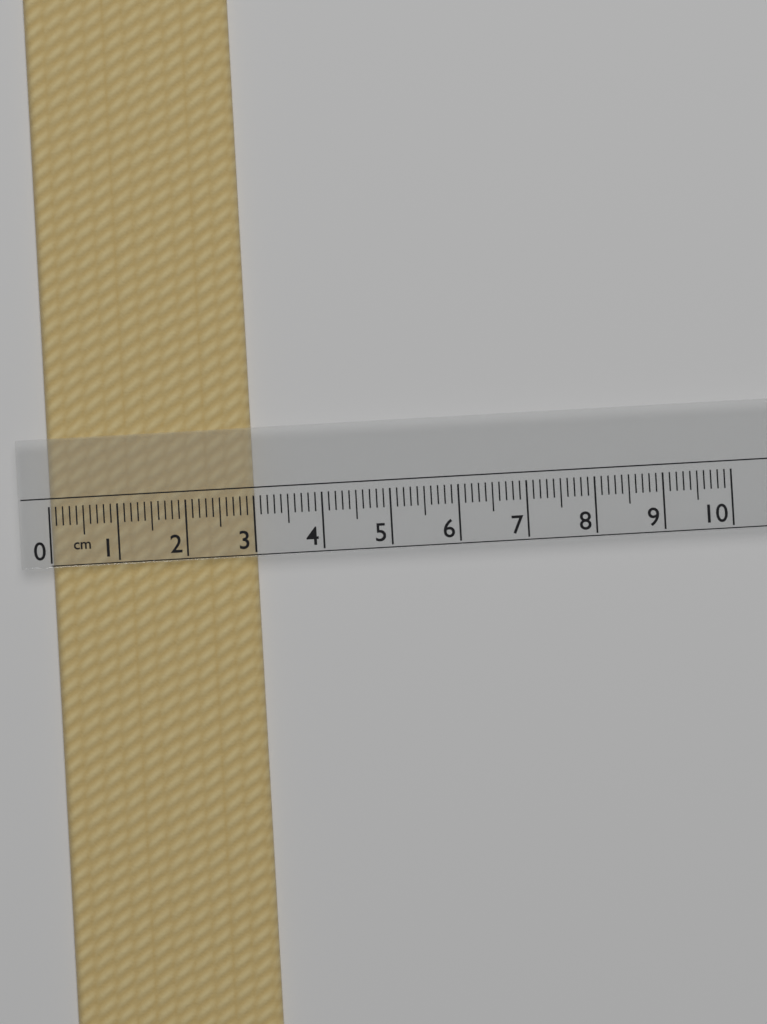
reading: 3.0 cm
